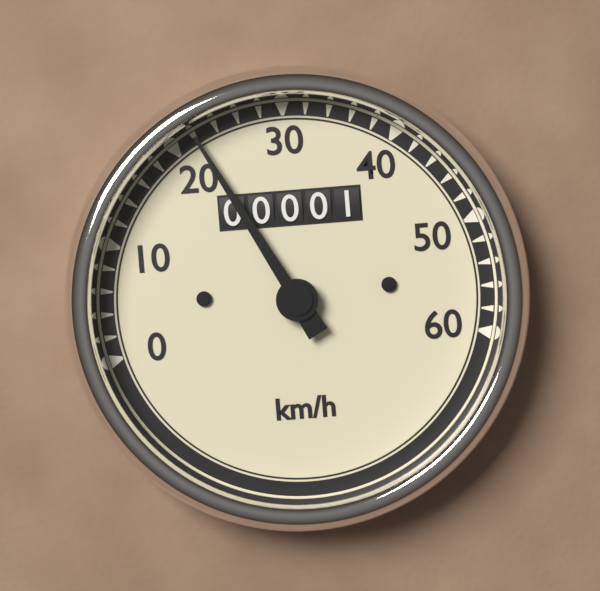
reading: 22 km/h
